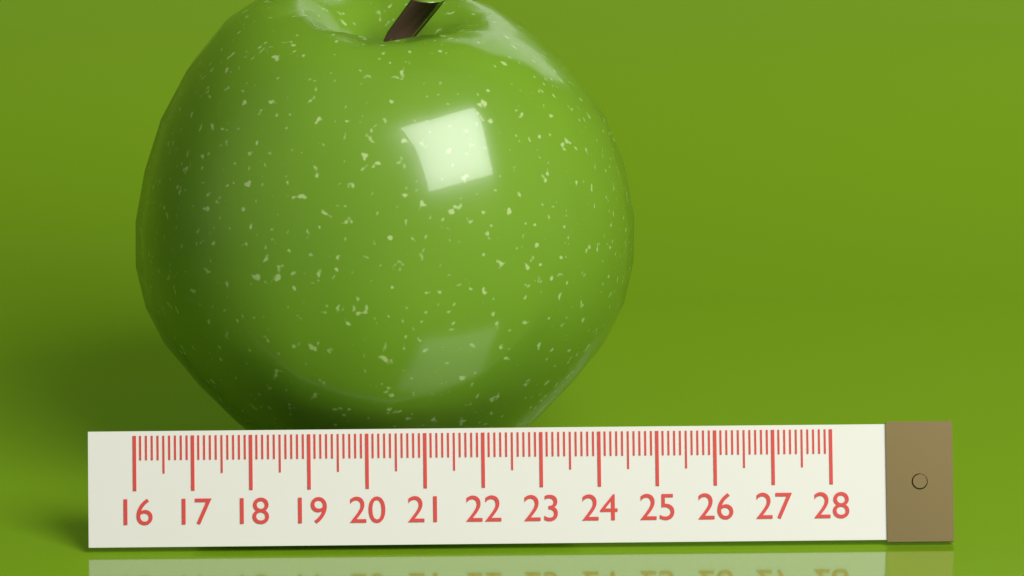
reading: 24.8 (no unit)
